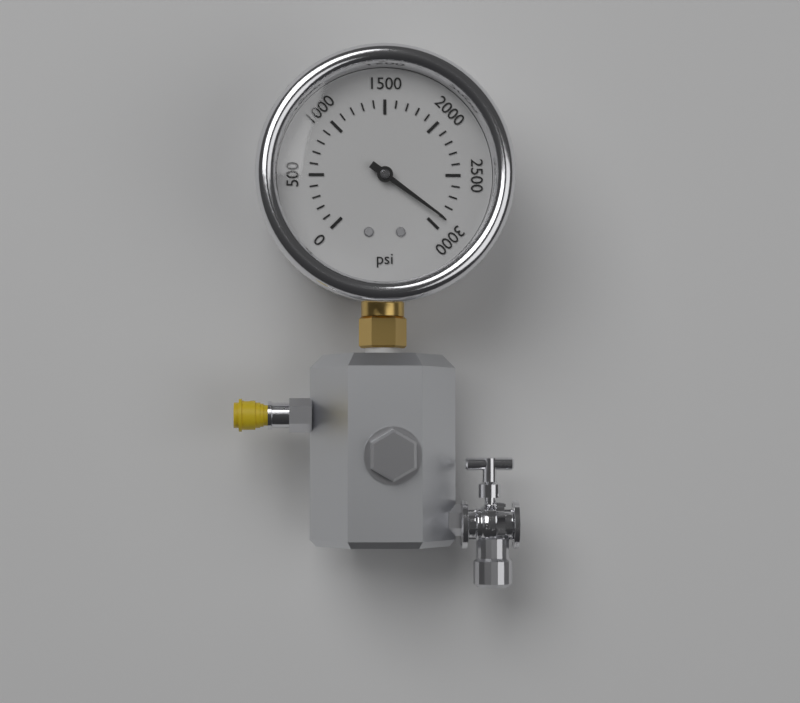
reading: 2900 psi
